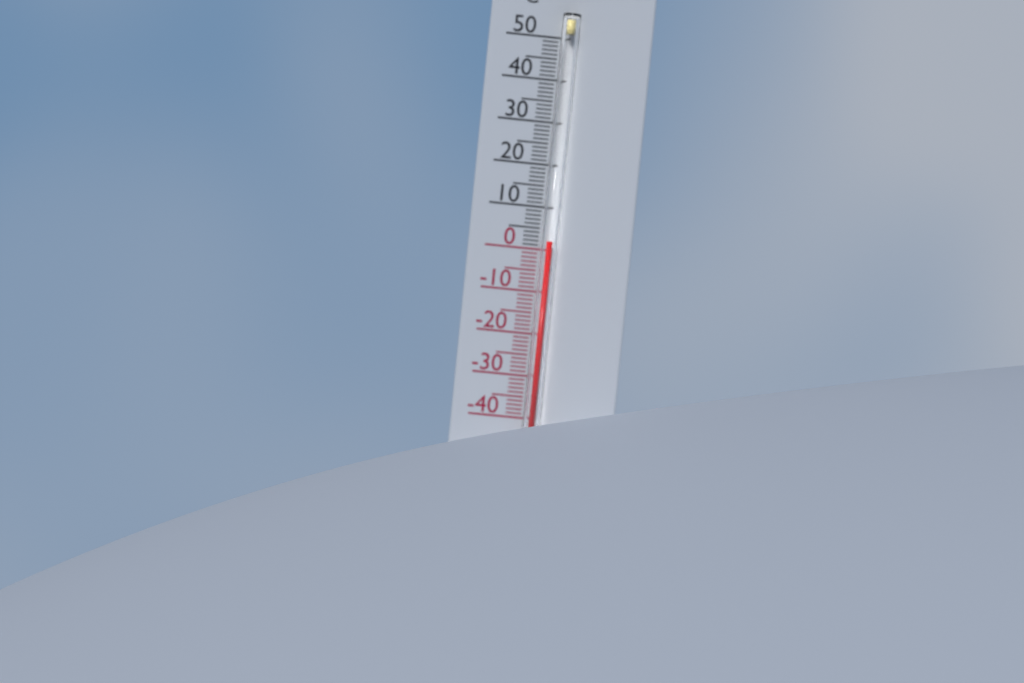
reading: 2 °C
